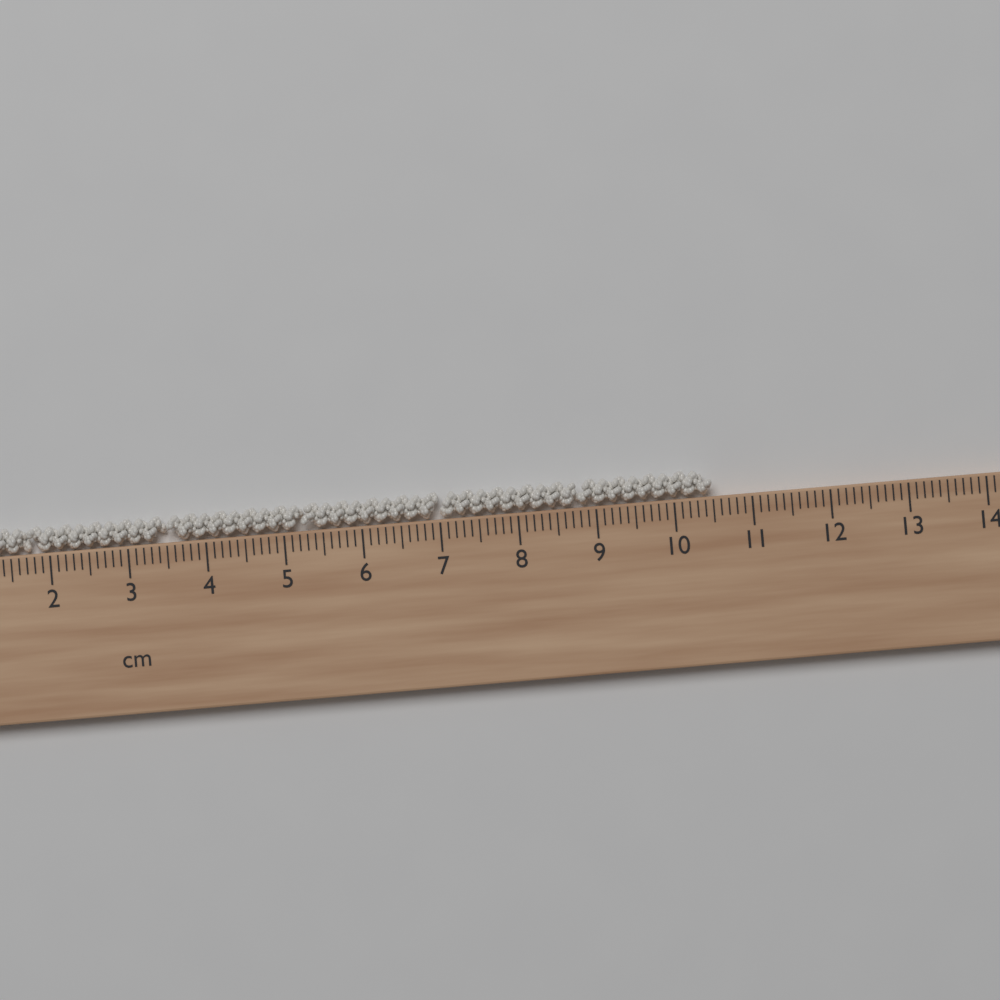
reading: 10.5 cm
